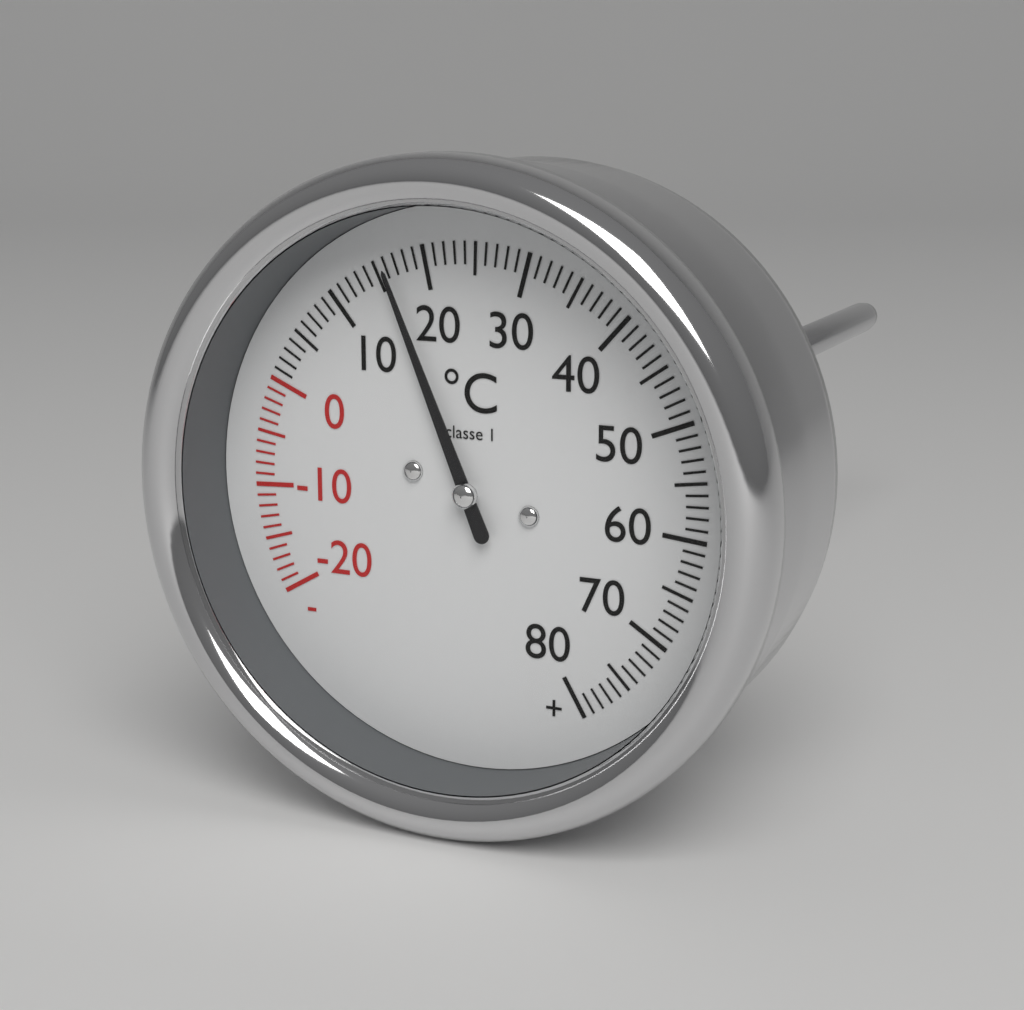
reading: 16 °C
